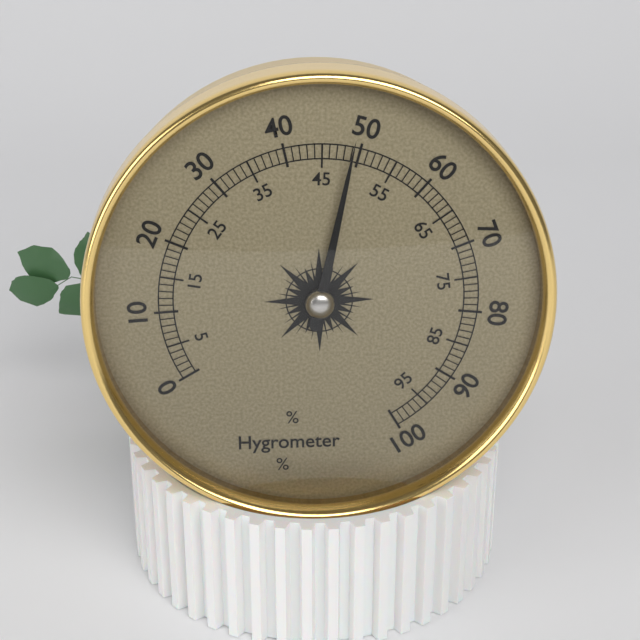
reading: 49 %
